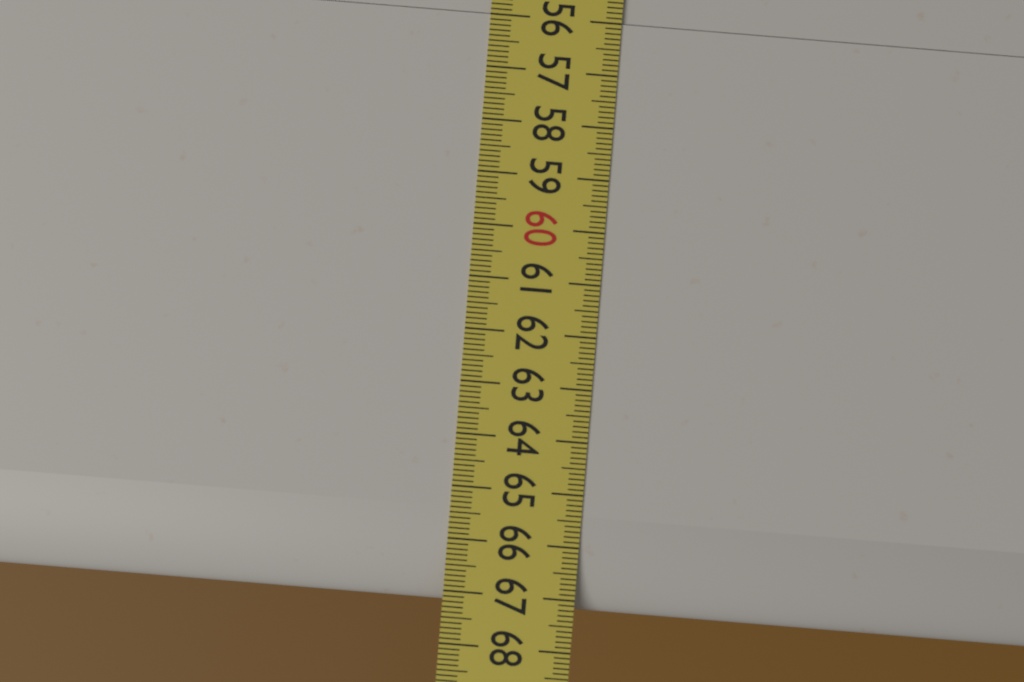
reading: 67.2 (no unit)
